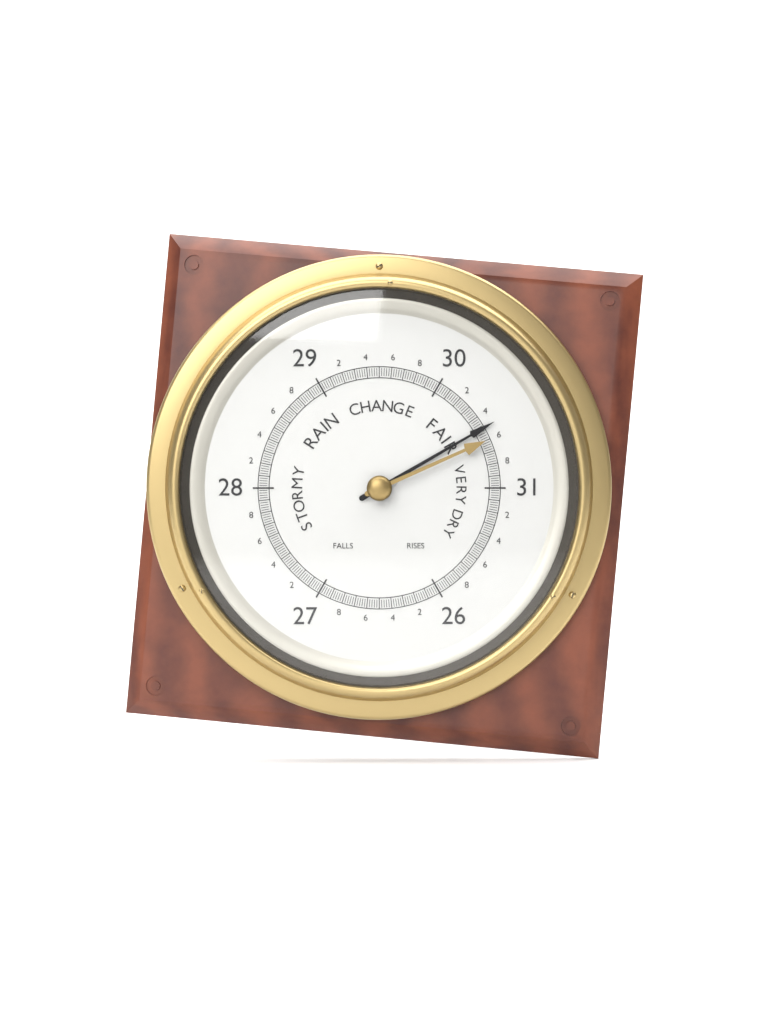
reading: 30.50 (no unit)
